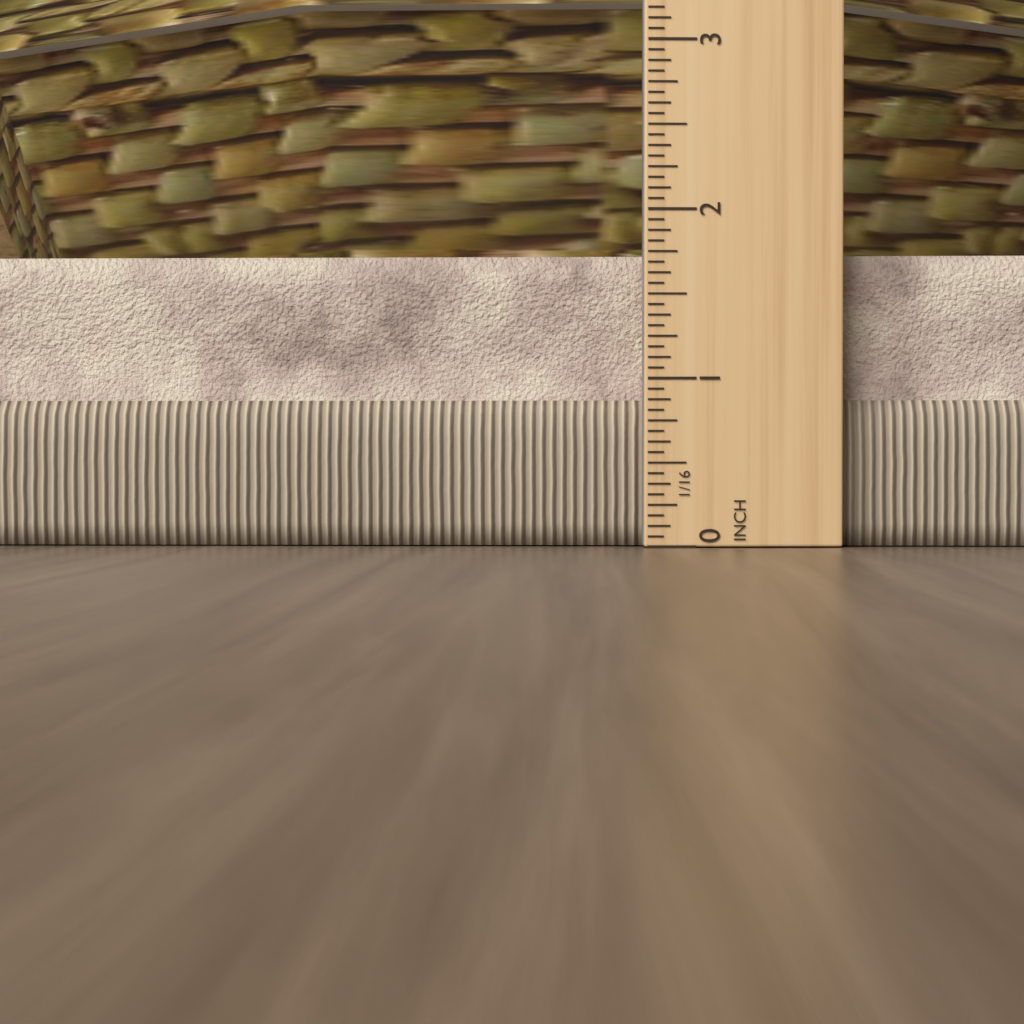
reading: 1.7500 in
